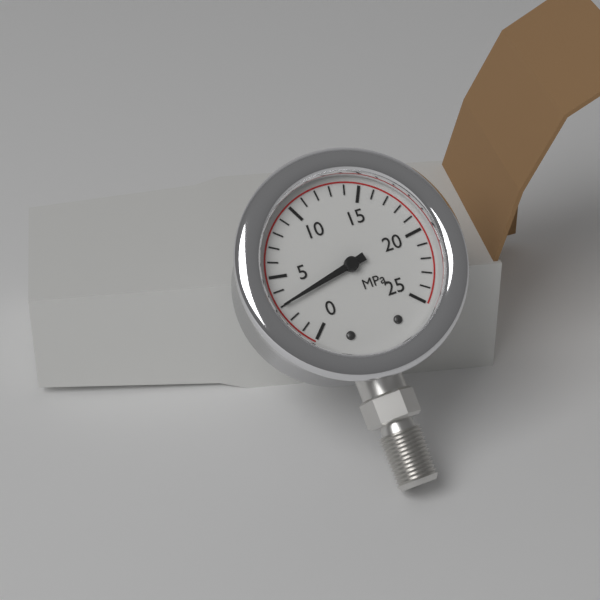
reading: 3 MPa
